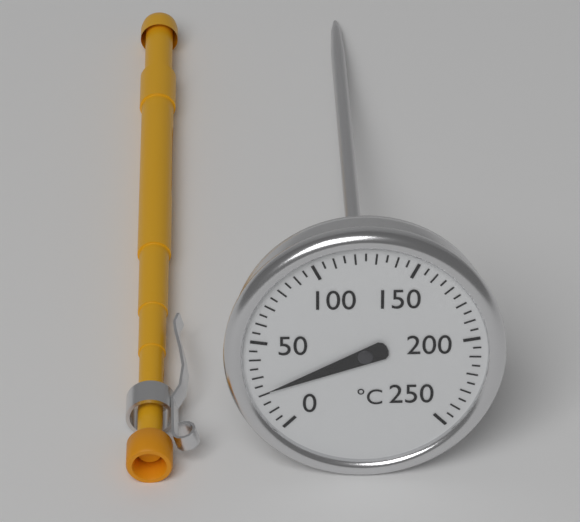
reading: 21 °C
